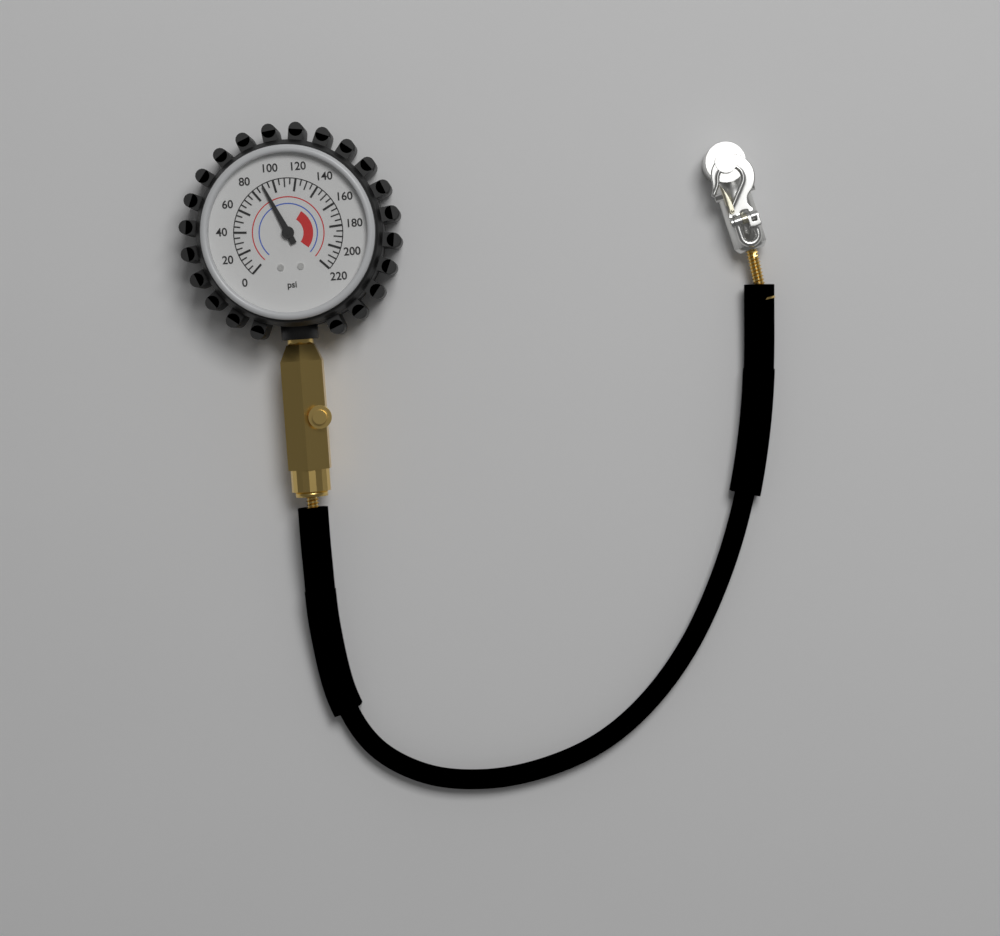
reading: 90 psi
